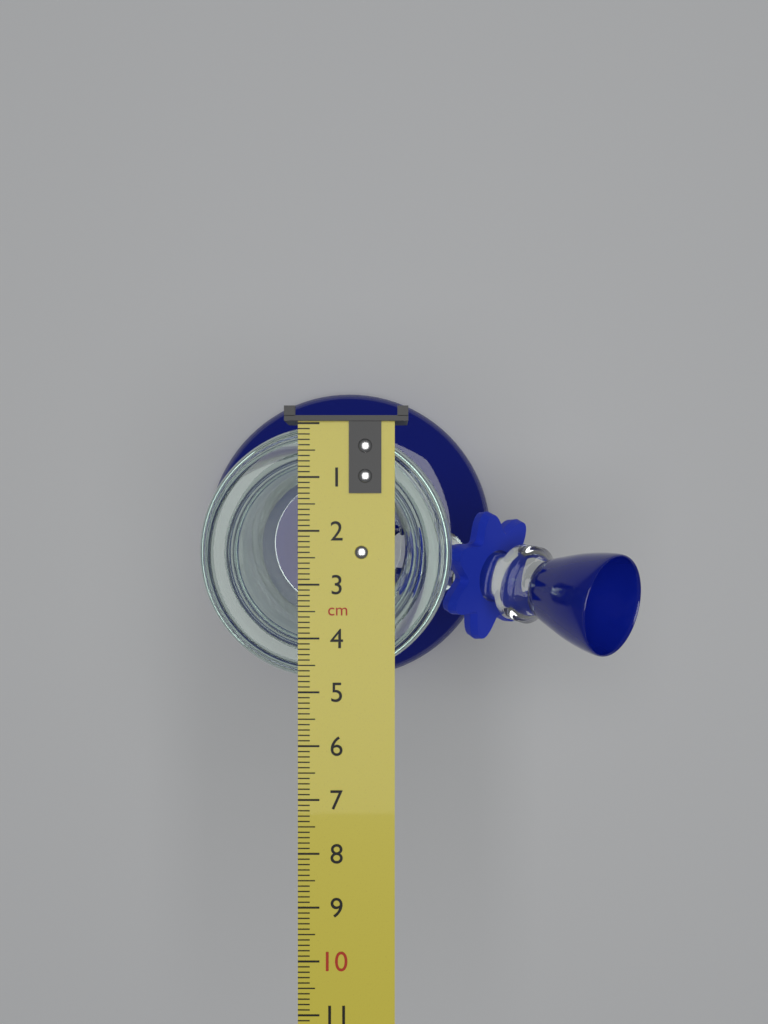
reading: 4.8 cm
